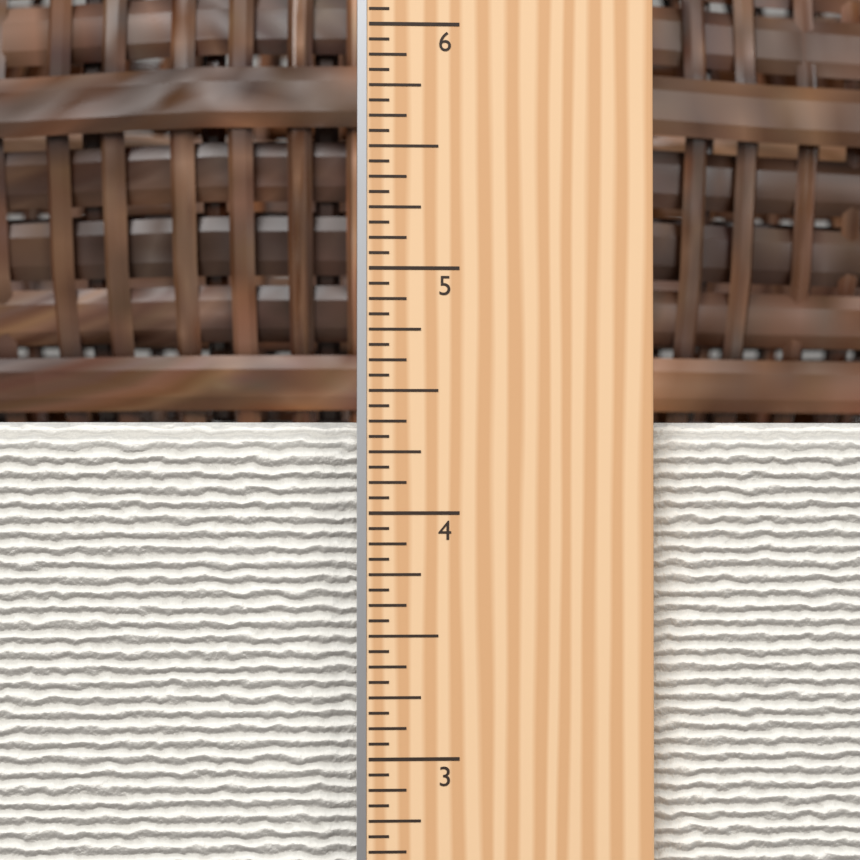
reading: 4.3750 in
